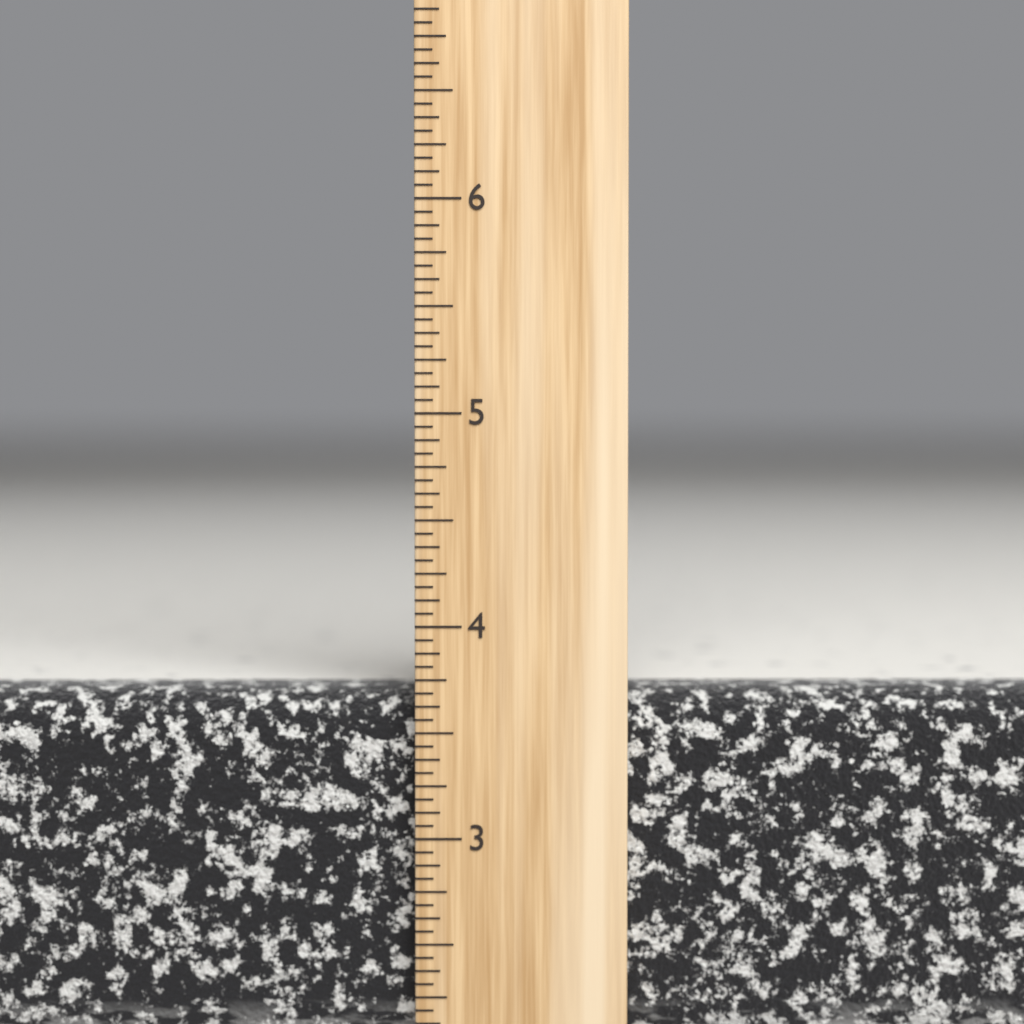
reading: 3.6875 inch
